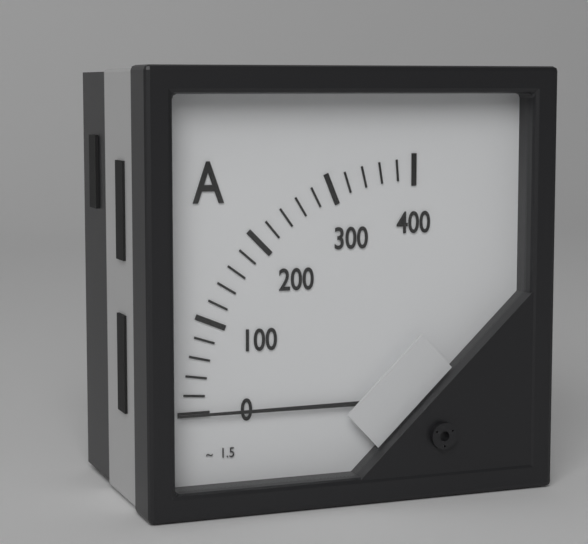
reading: 0 A
